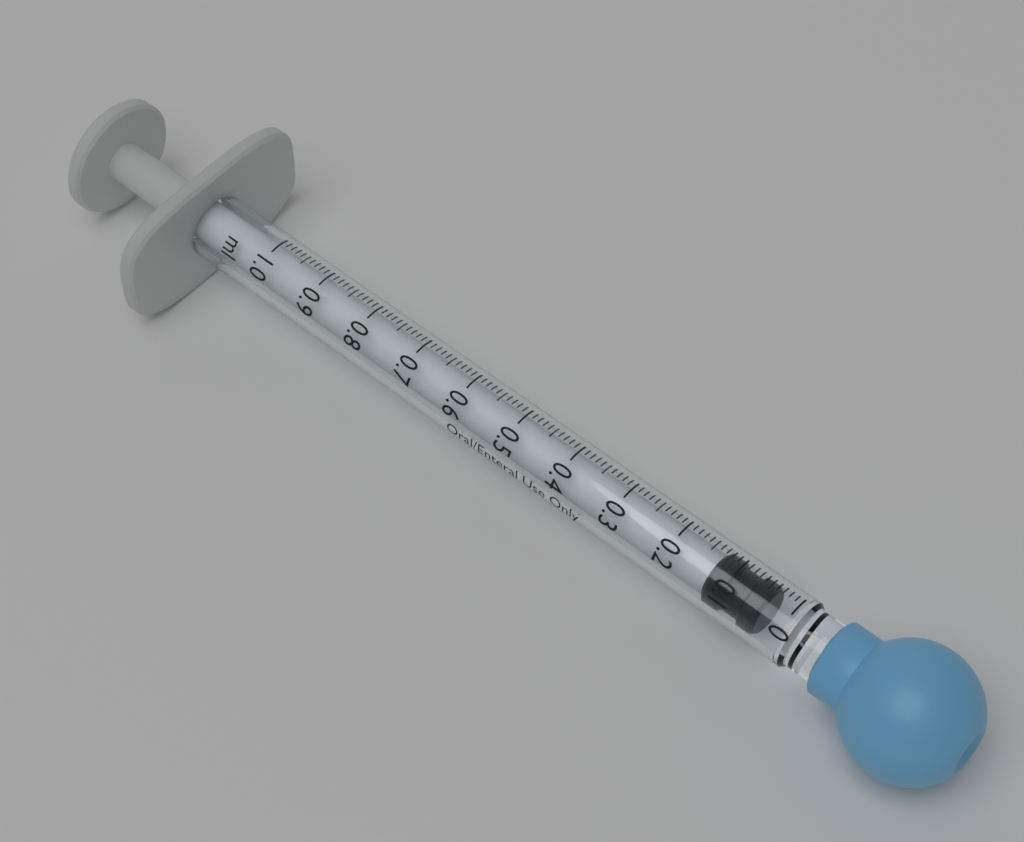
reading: 0.04 ml
